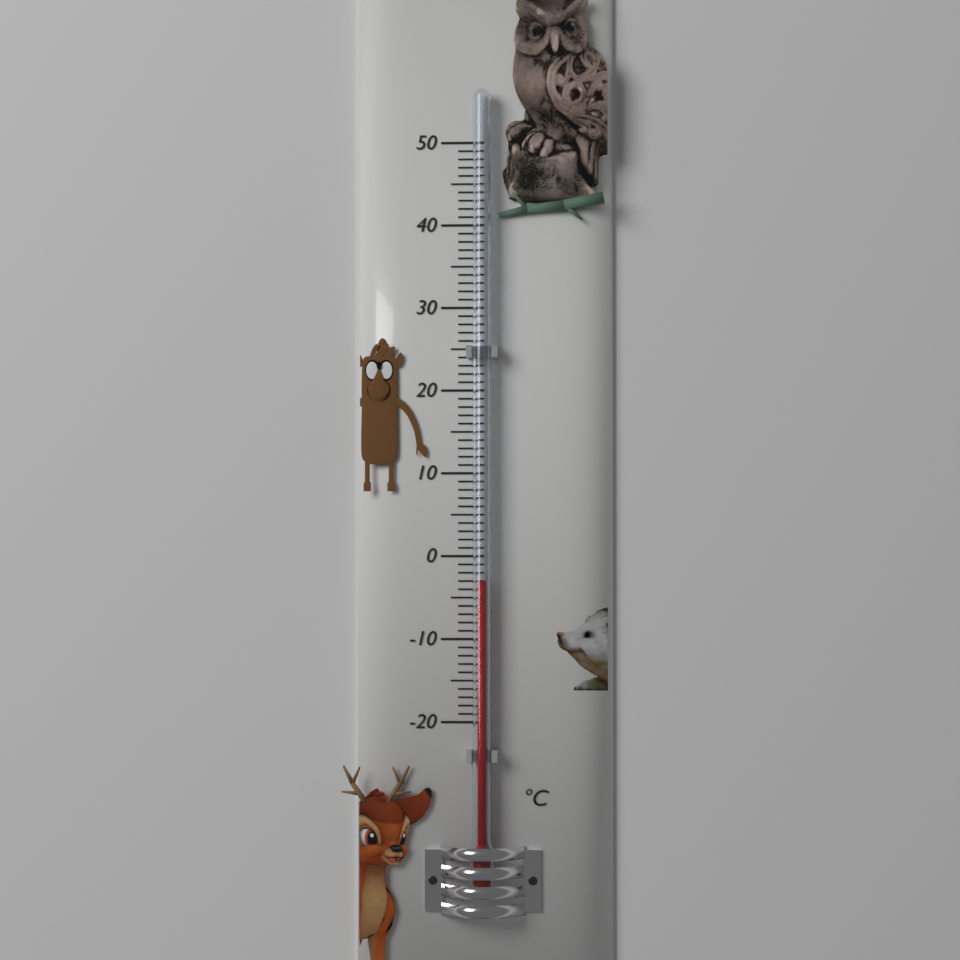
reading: -3 °C
